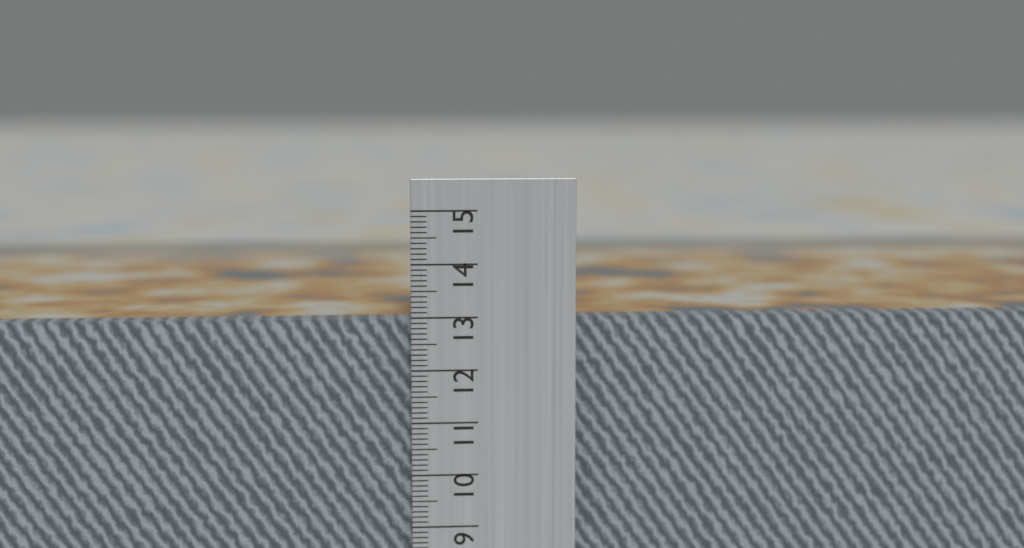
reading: 12.9 cm
